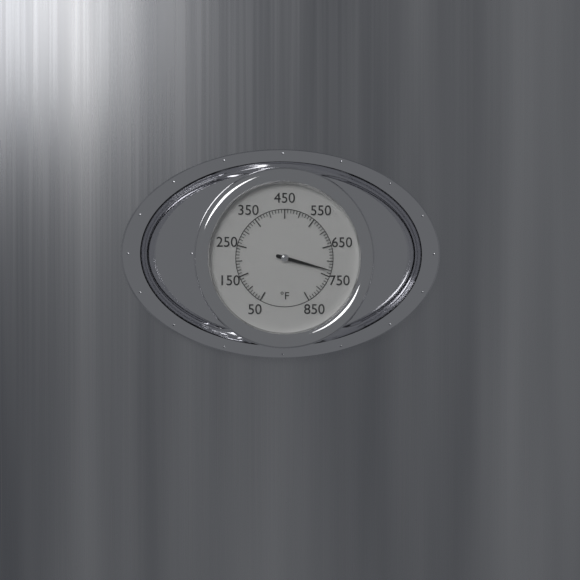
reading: 730 °F
